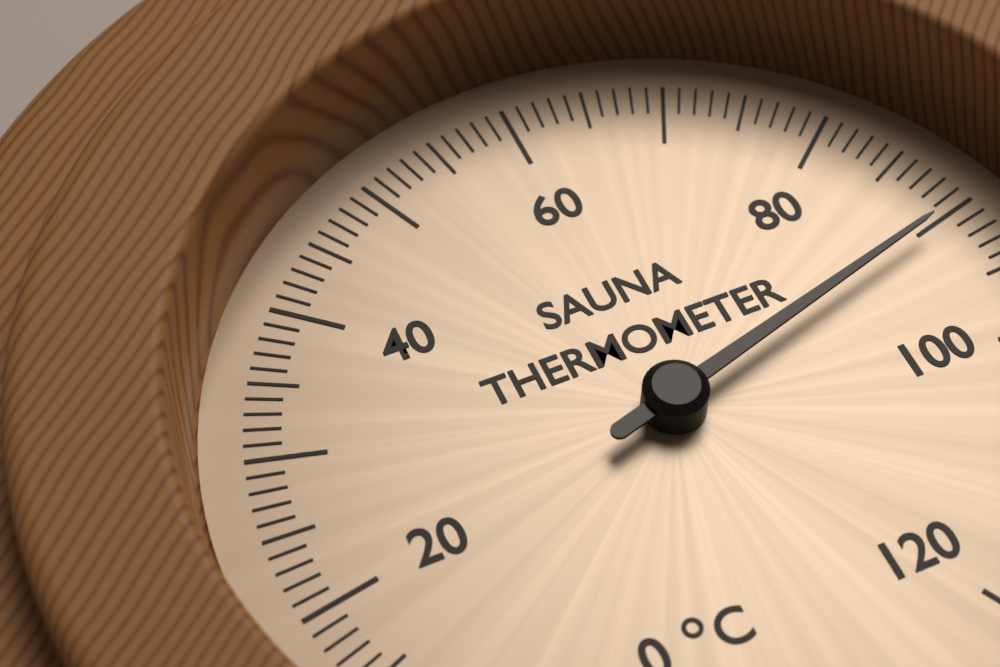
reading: 90 °C
